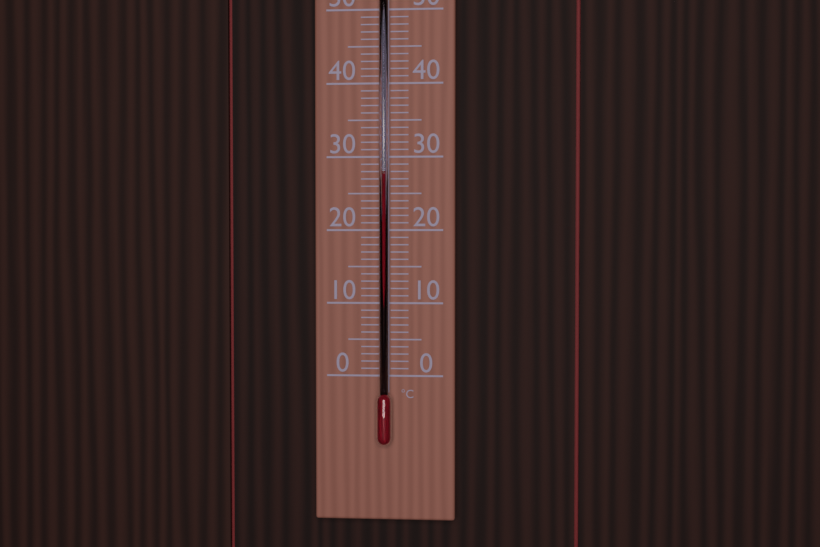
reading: 28 °C
